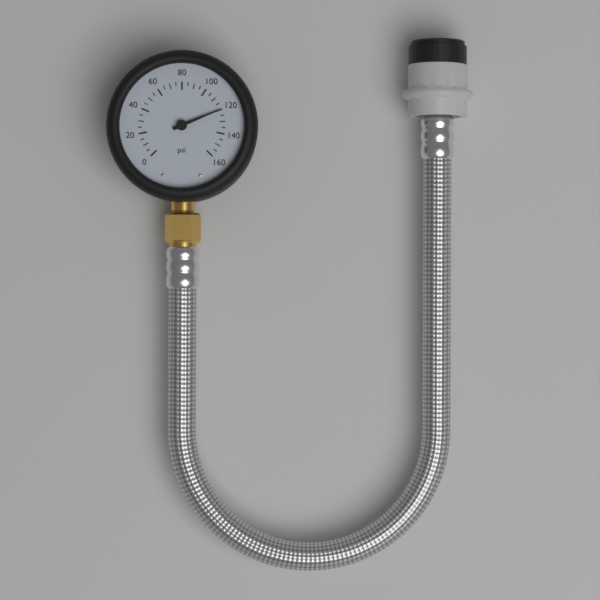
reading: 120 psi
